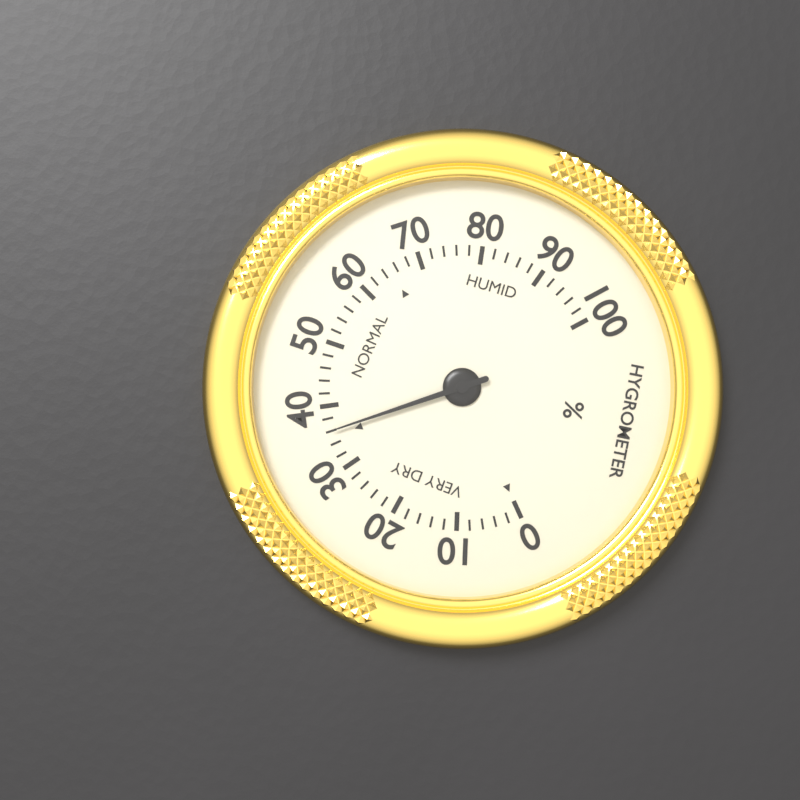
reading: 36 %
